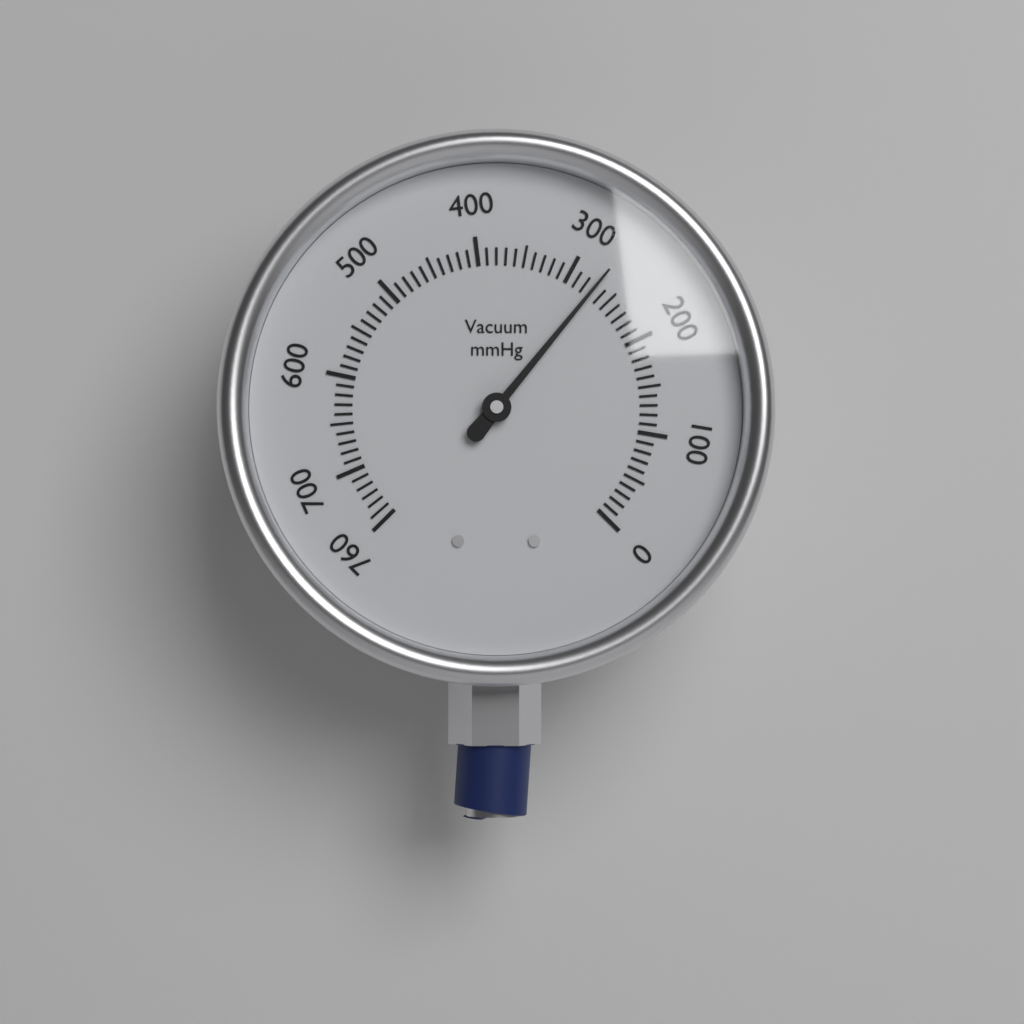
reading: 270 mmHg
